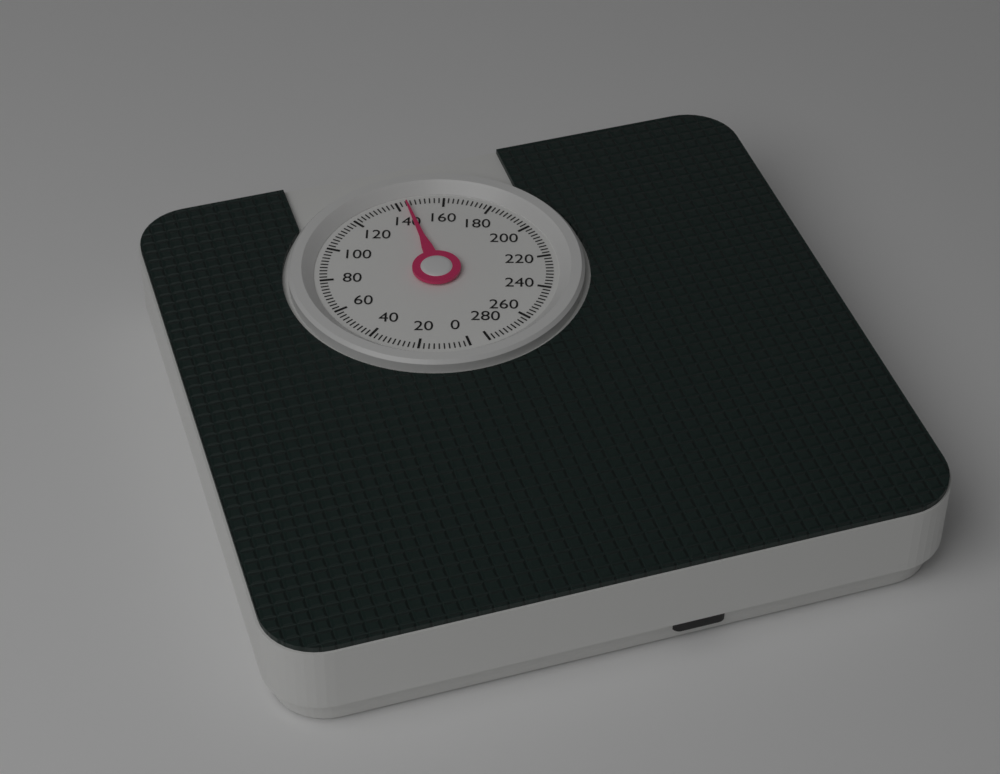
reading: 144 (no unit)
